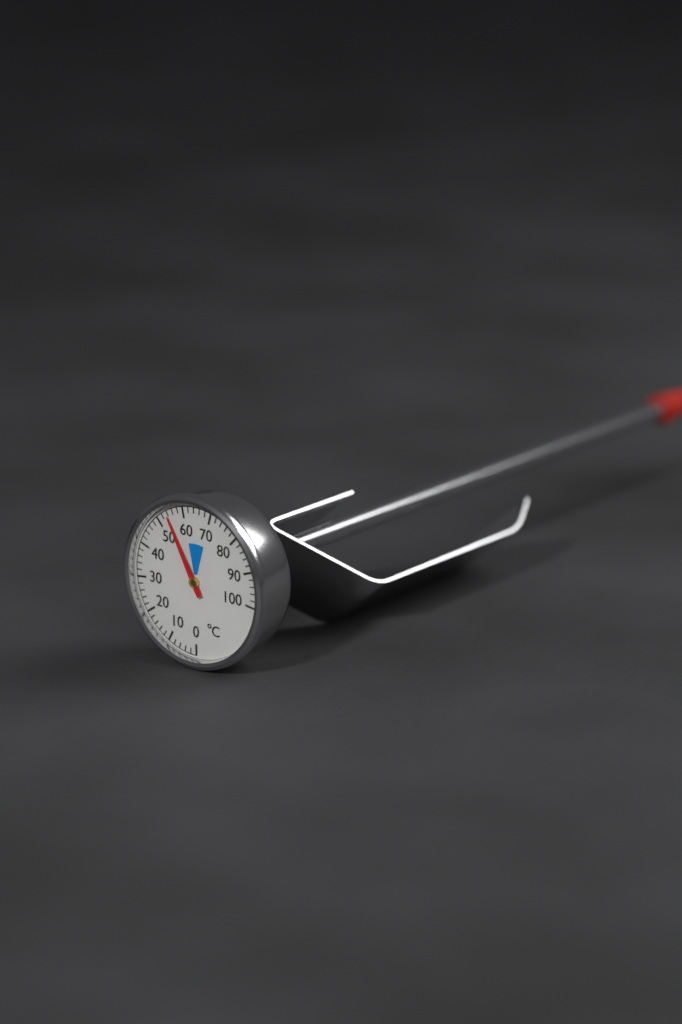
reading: 54 °C
